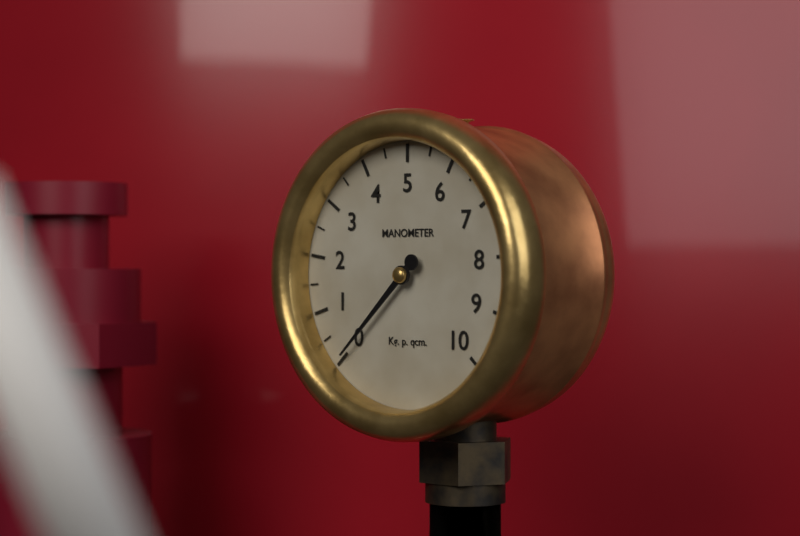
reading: 0.0 kg/cm2
